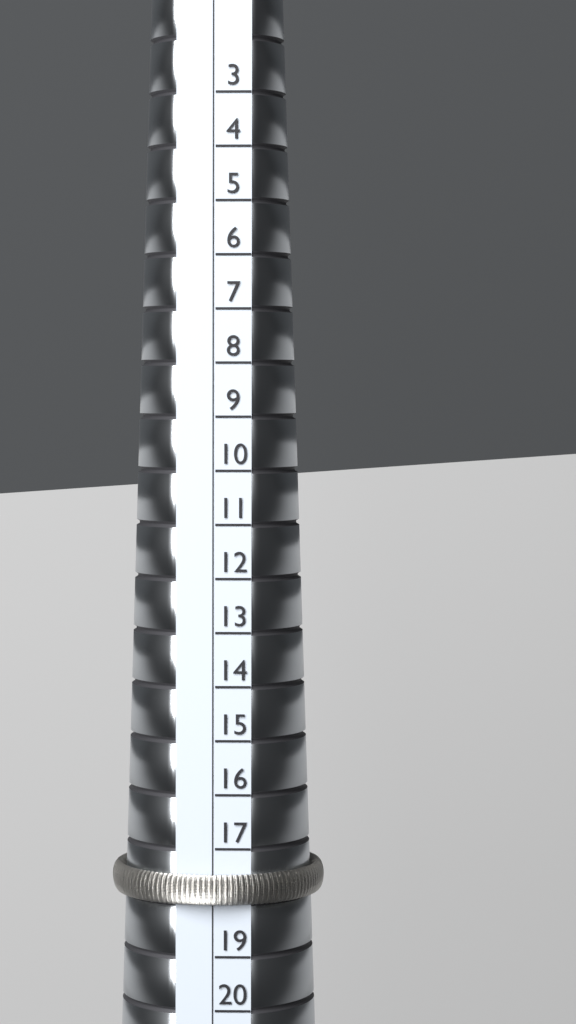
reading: 18 (no unit)
